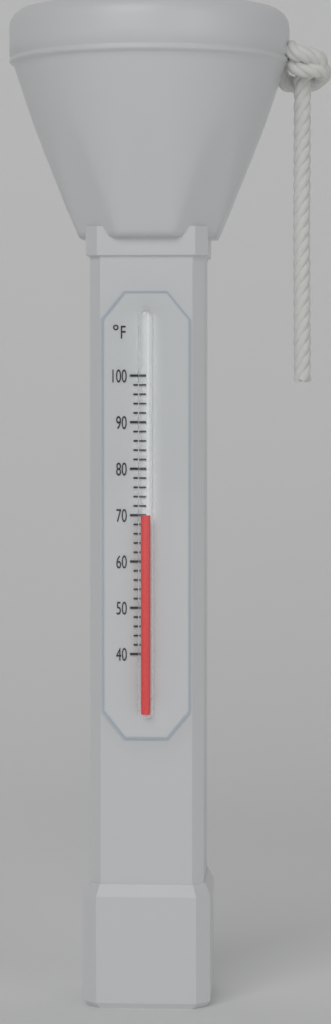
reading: 70 °F
